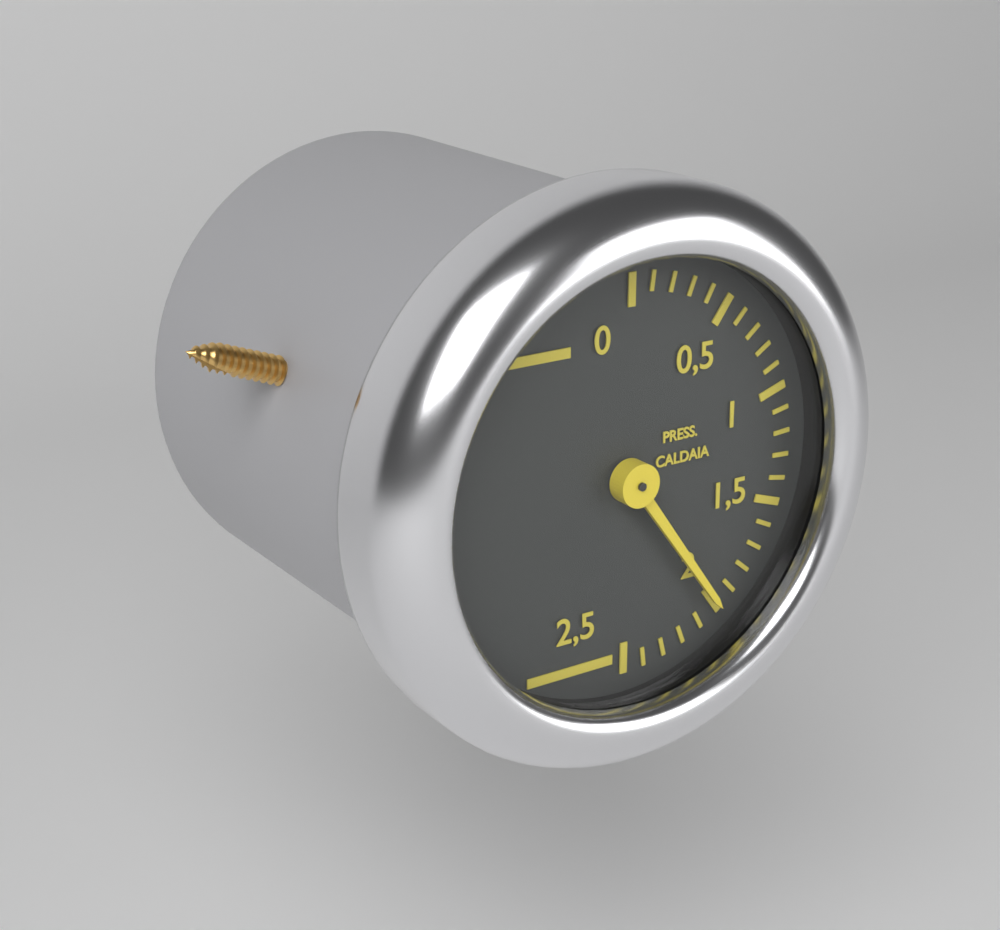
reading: 2.0 (no unit)
